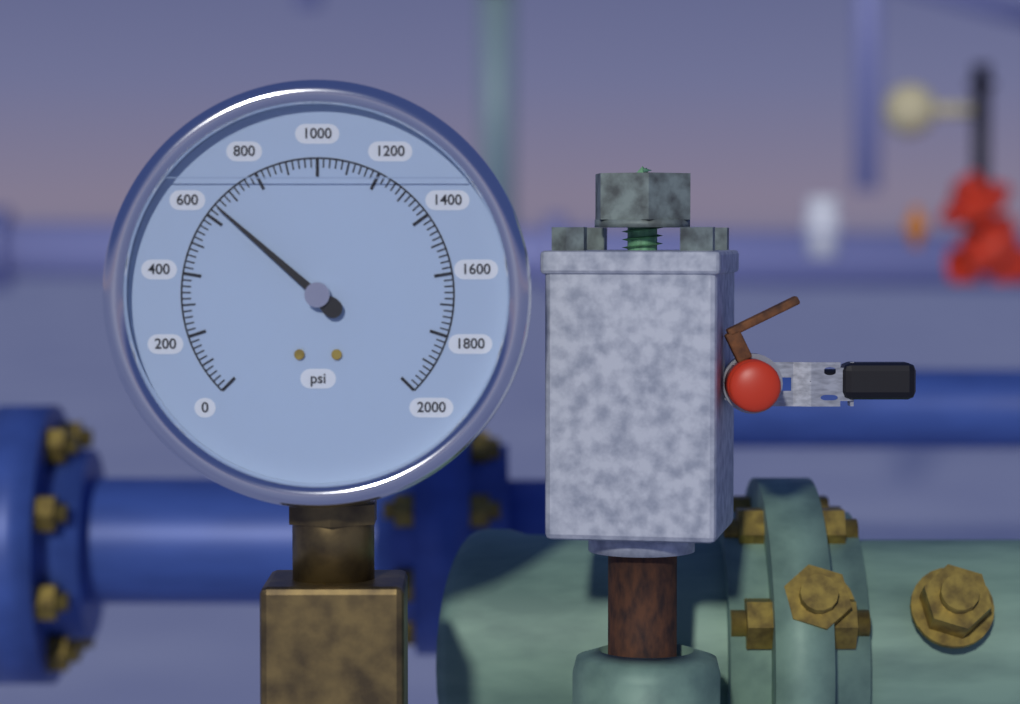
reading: 640 psi
